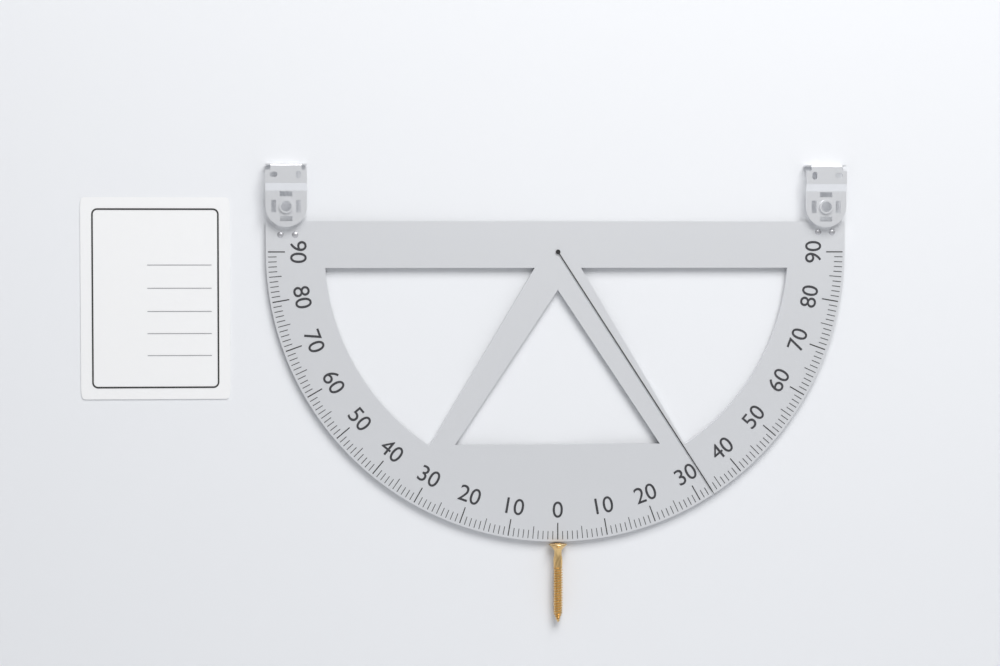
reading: 33 (no unit)
